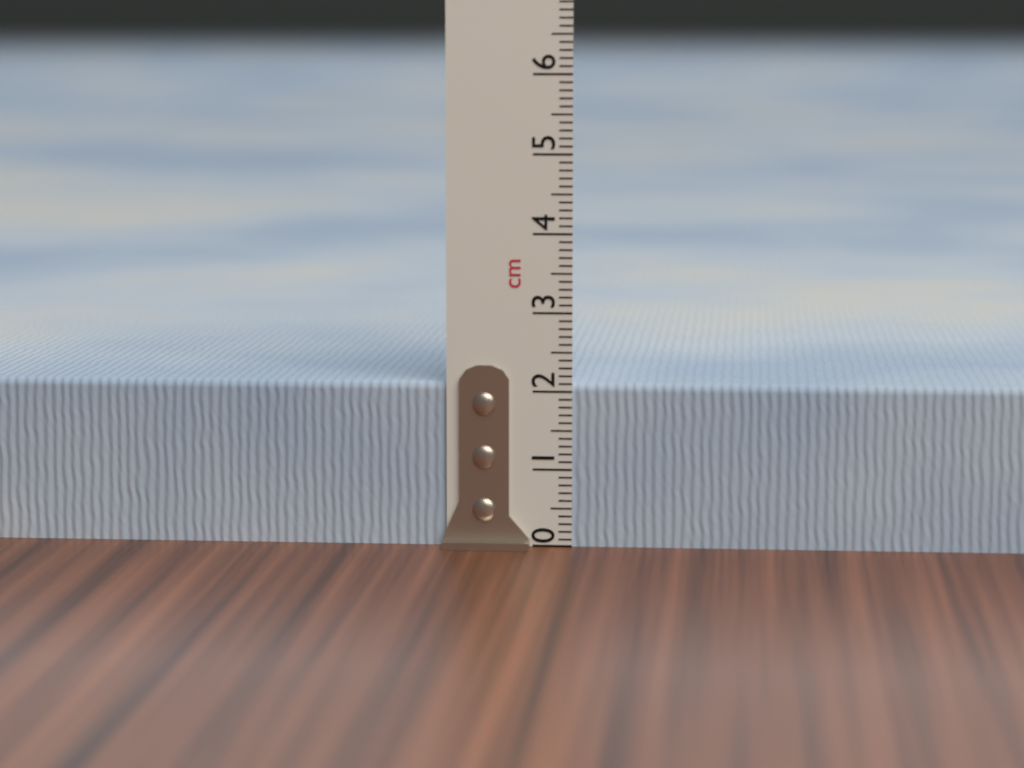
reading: 2.1 cm
